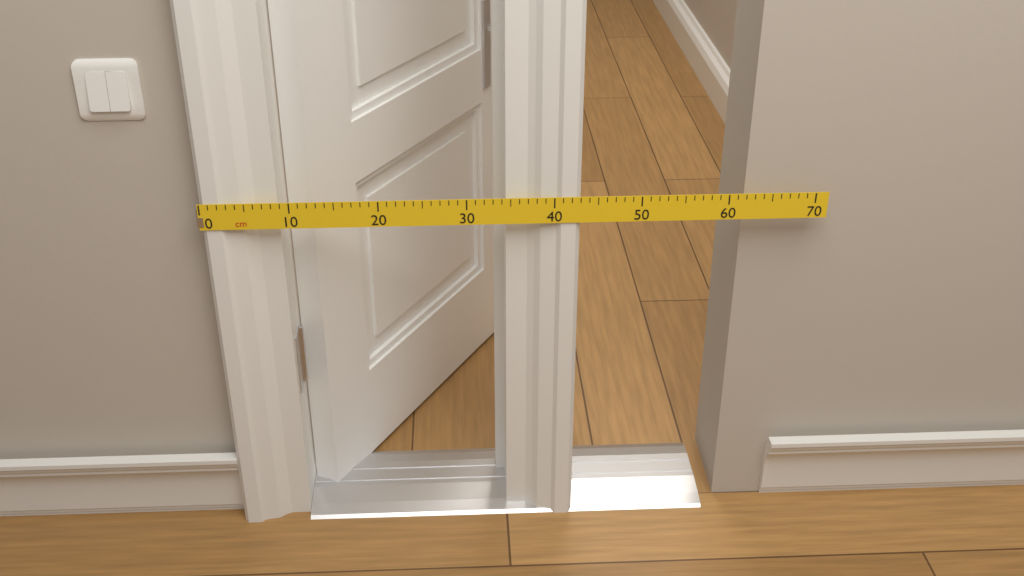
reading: 43 cm
